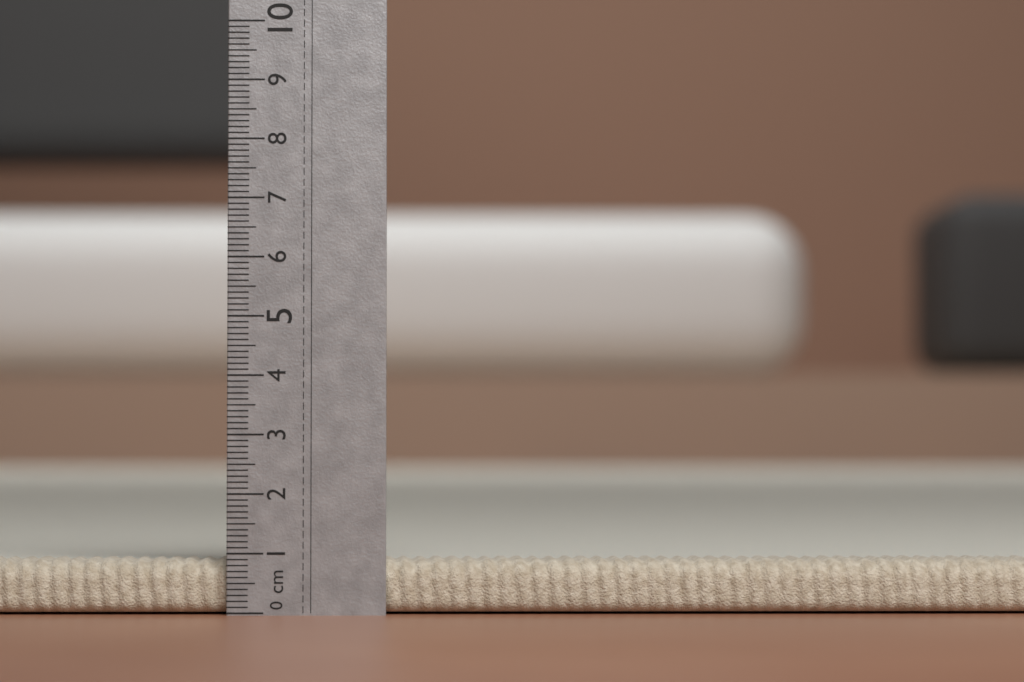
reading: 0.9 cm
